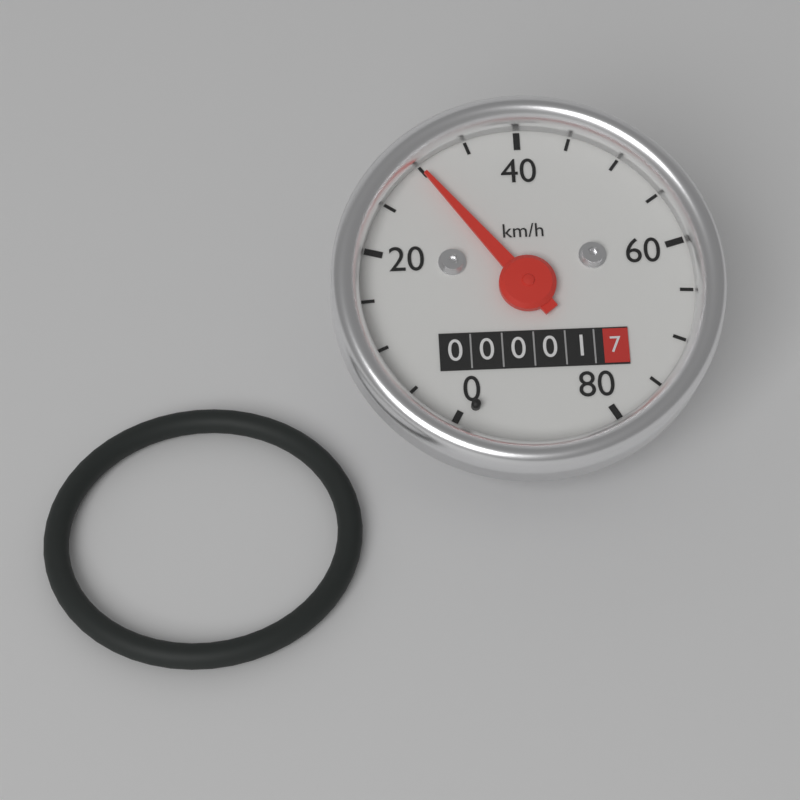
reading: 30 km/h
